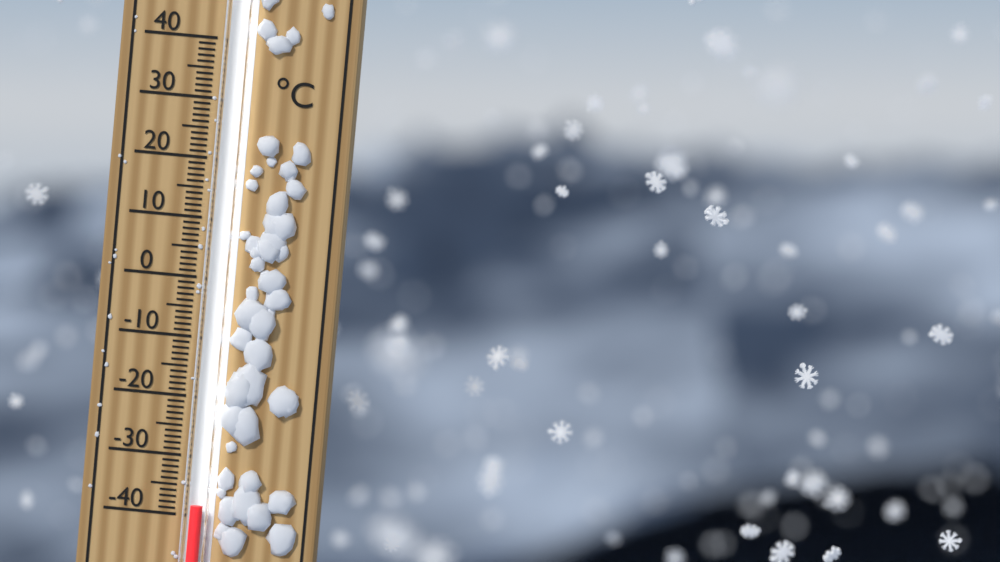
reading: -38 °C
